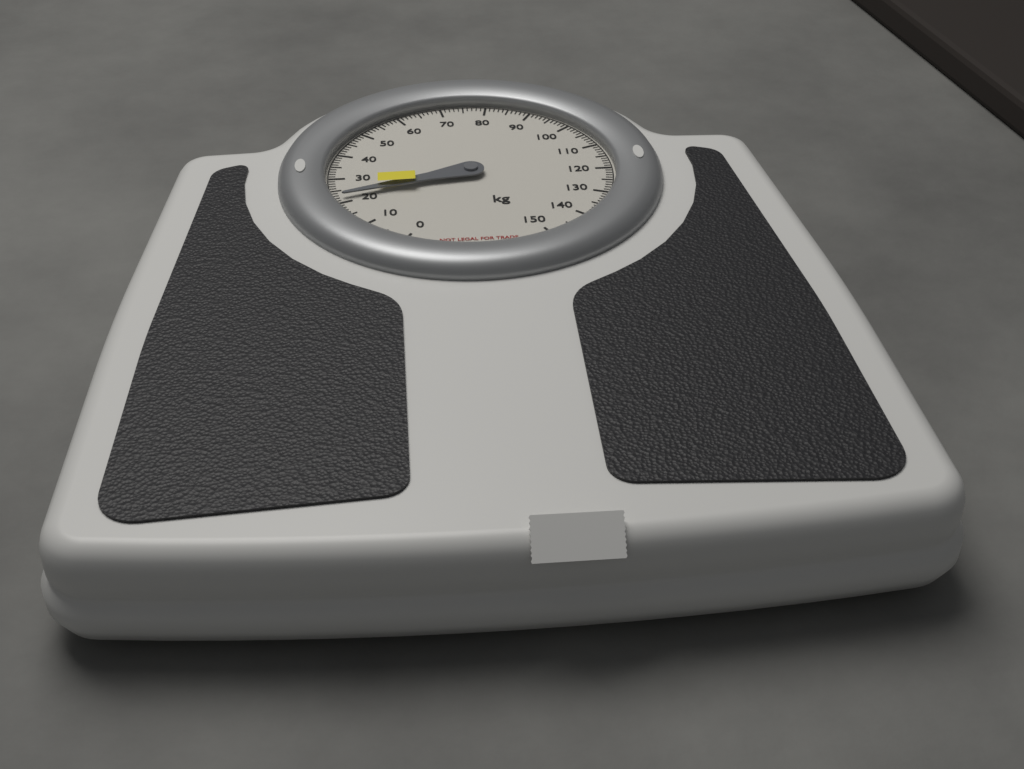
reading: 22 kg
